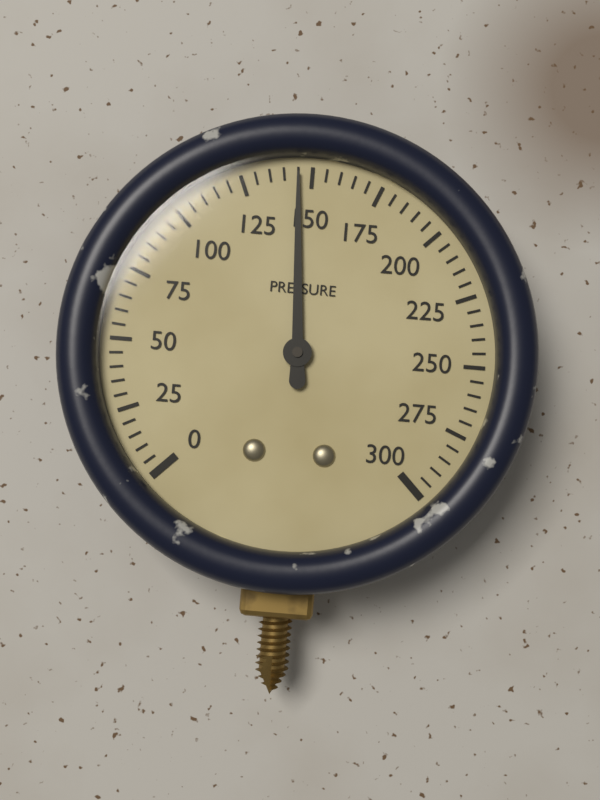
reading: 145 (no unit)
